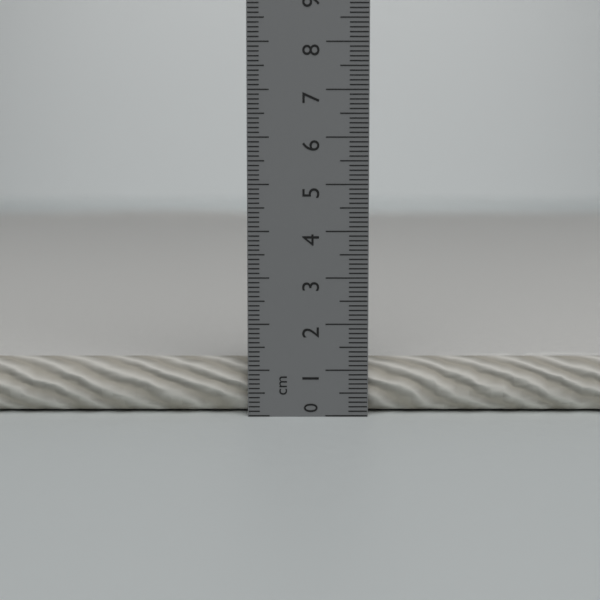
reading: 1.2 cm
